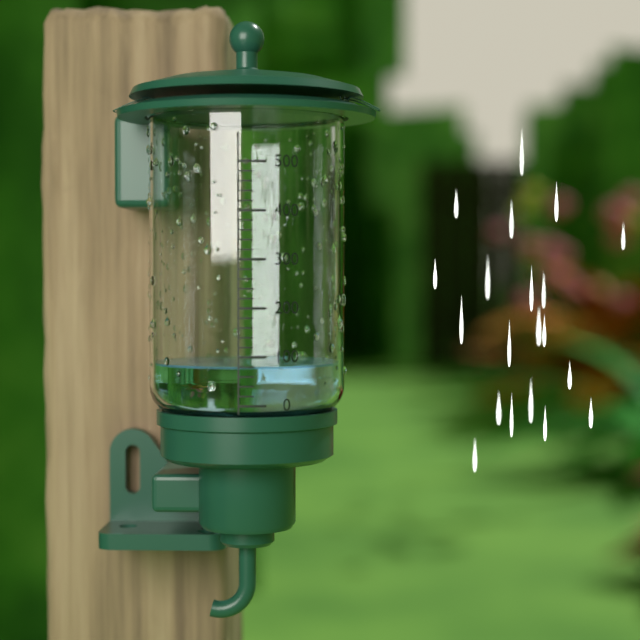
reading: 80 (no unit)
